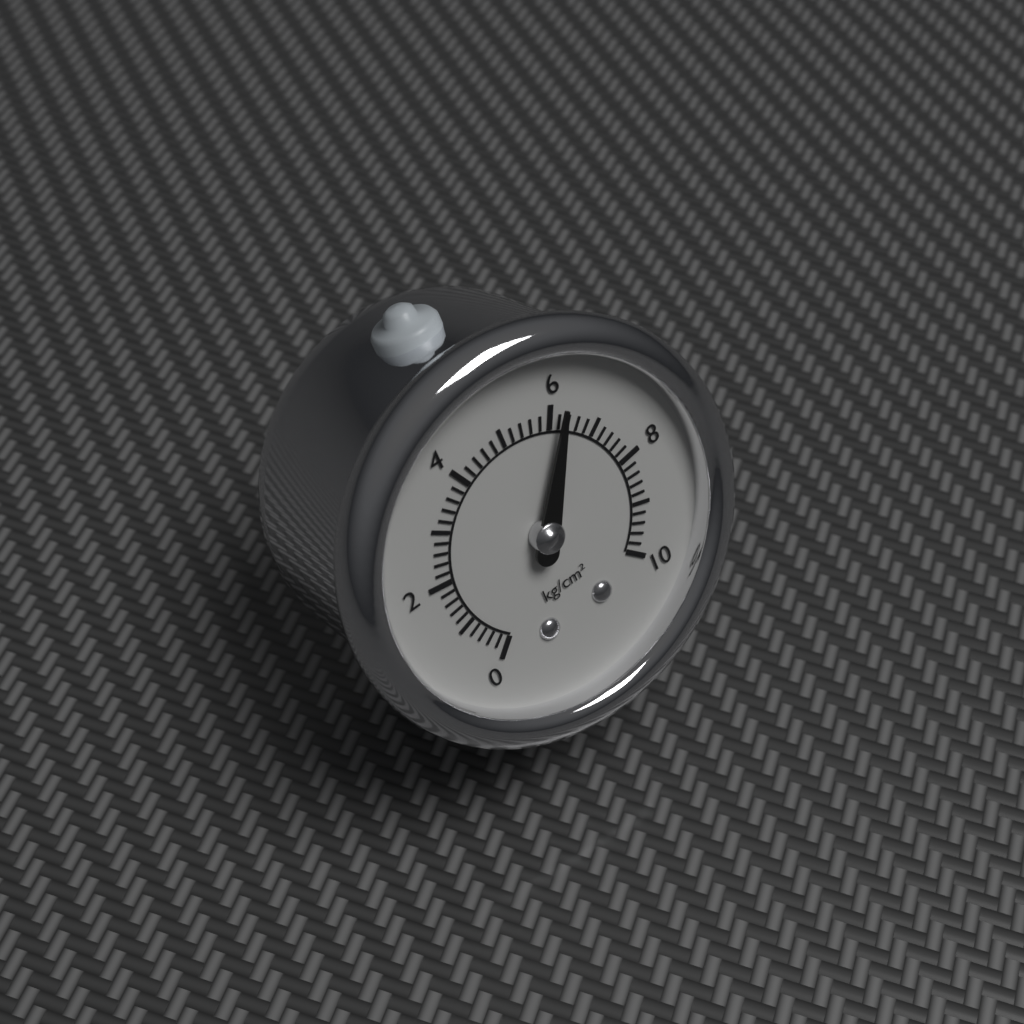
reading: 6.2 kg/cm²
